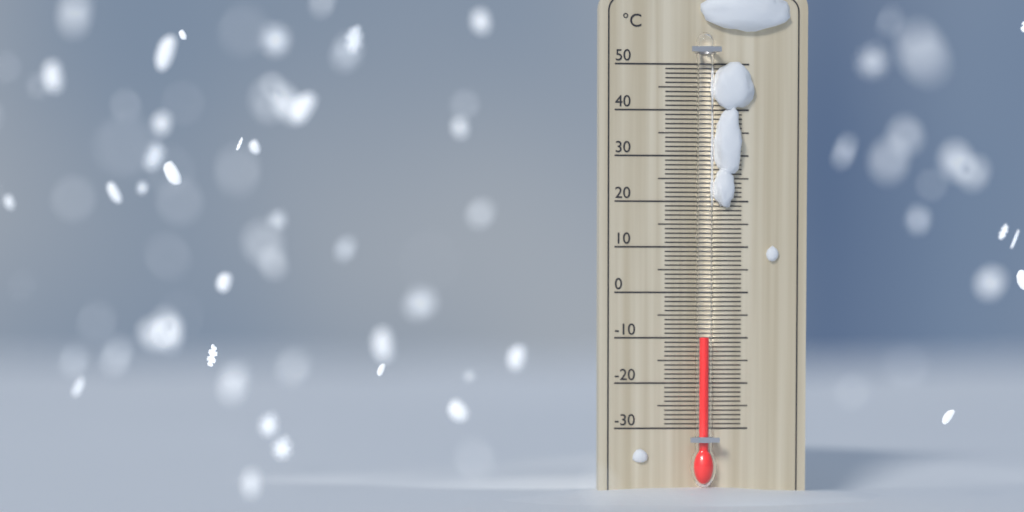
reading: -10 °C
